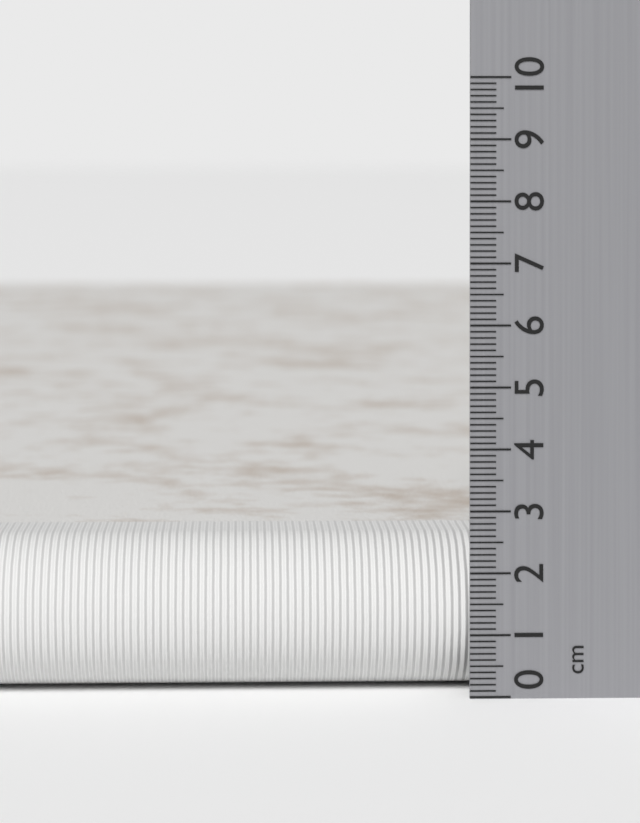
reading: 2.5 cm
